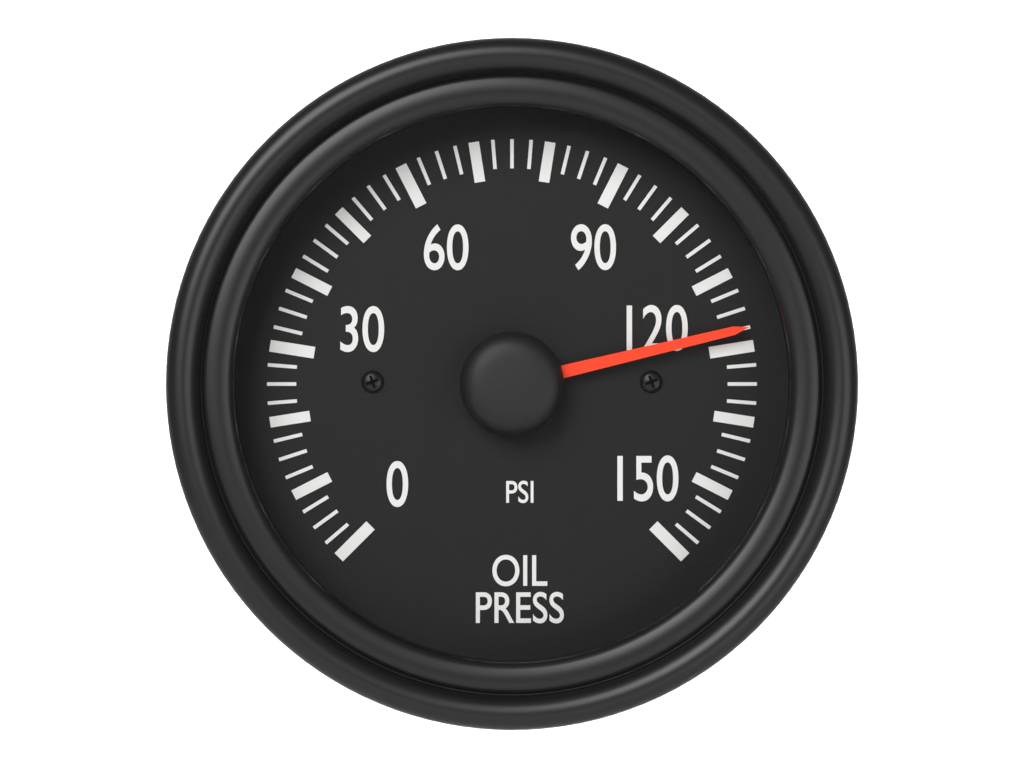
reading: 117.5 psi
